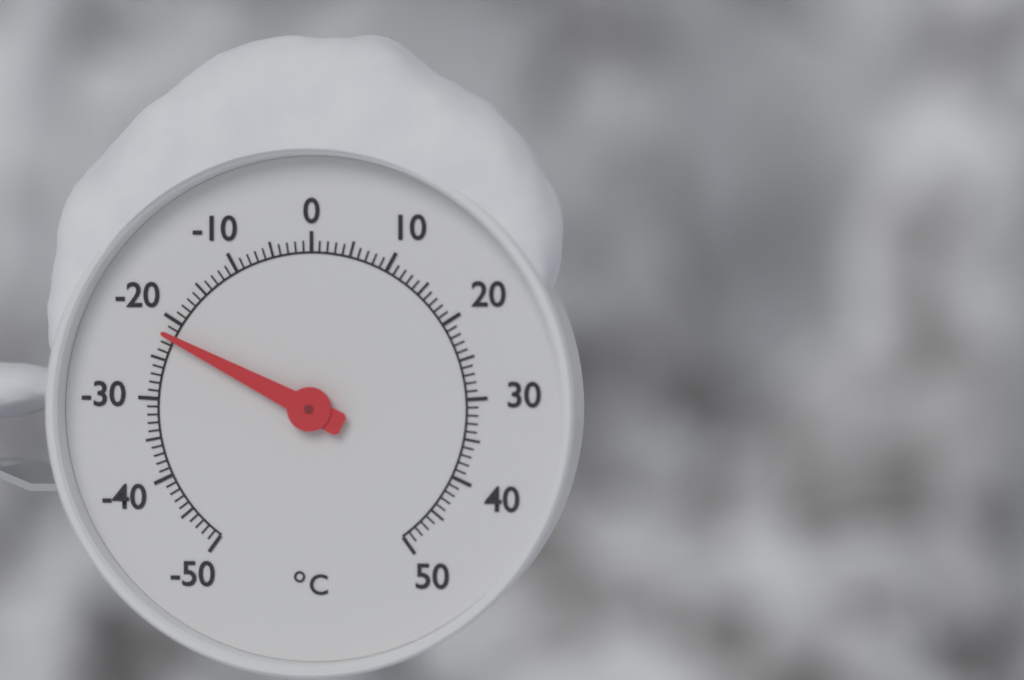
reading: -22 °C
